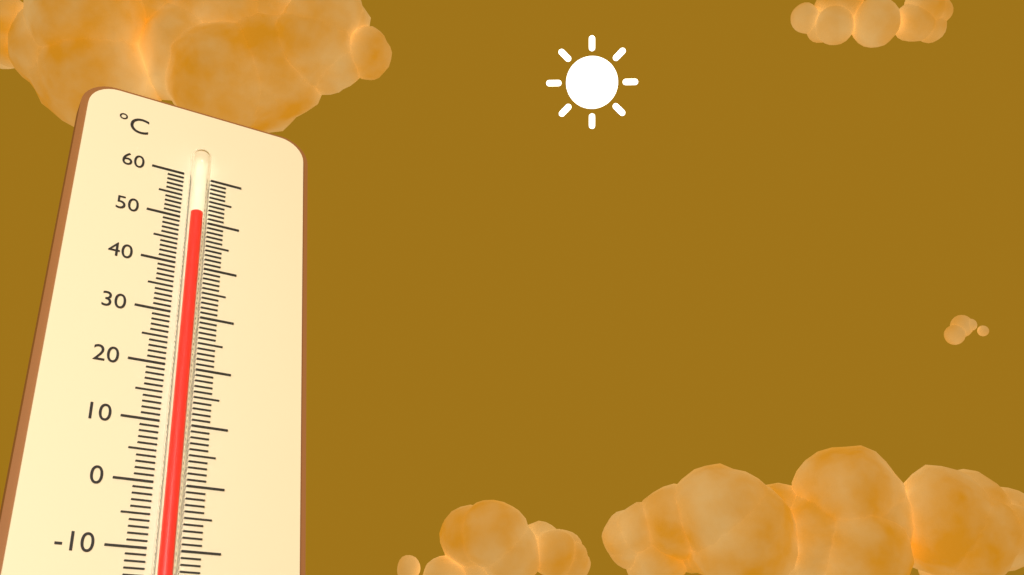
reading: 50 °C
